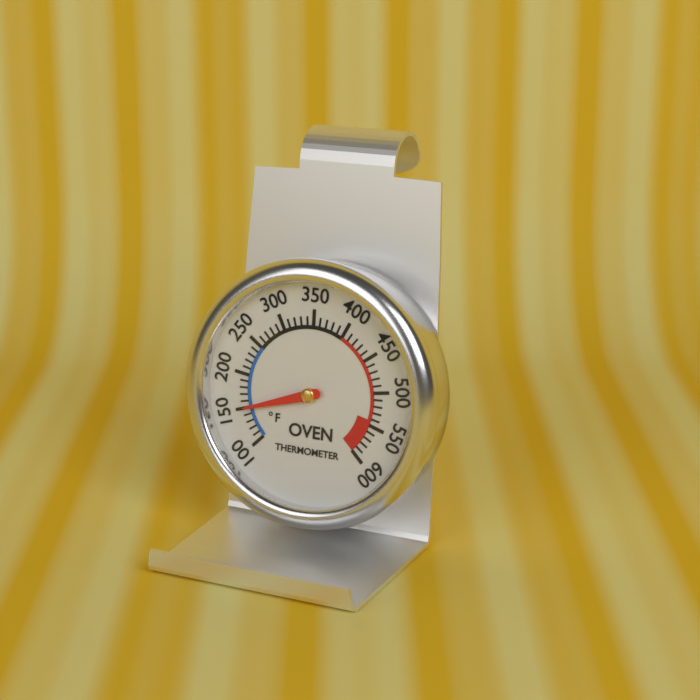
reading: 150 °F
